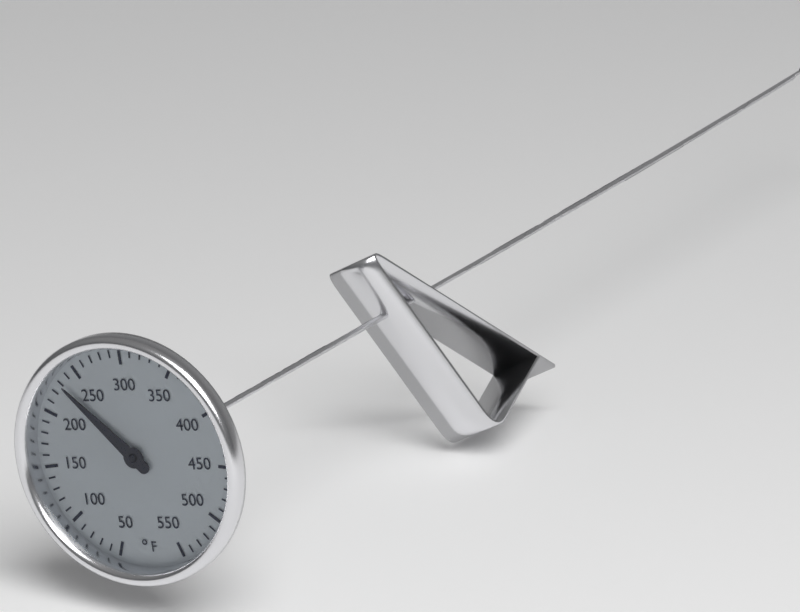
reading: 230 °F
